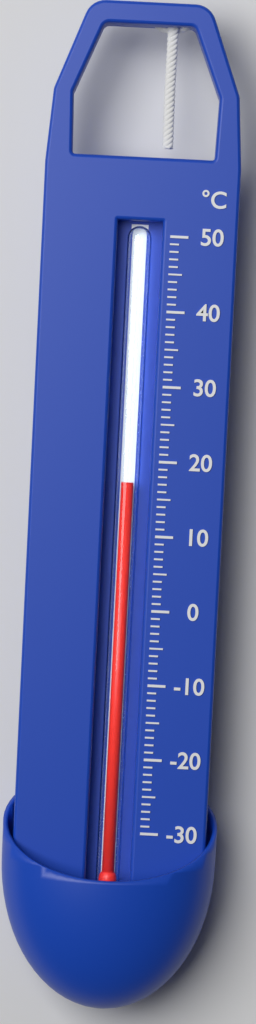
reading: 17 °C
